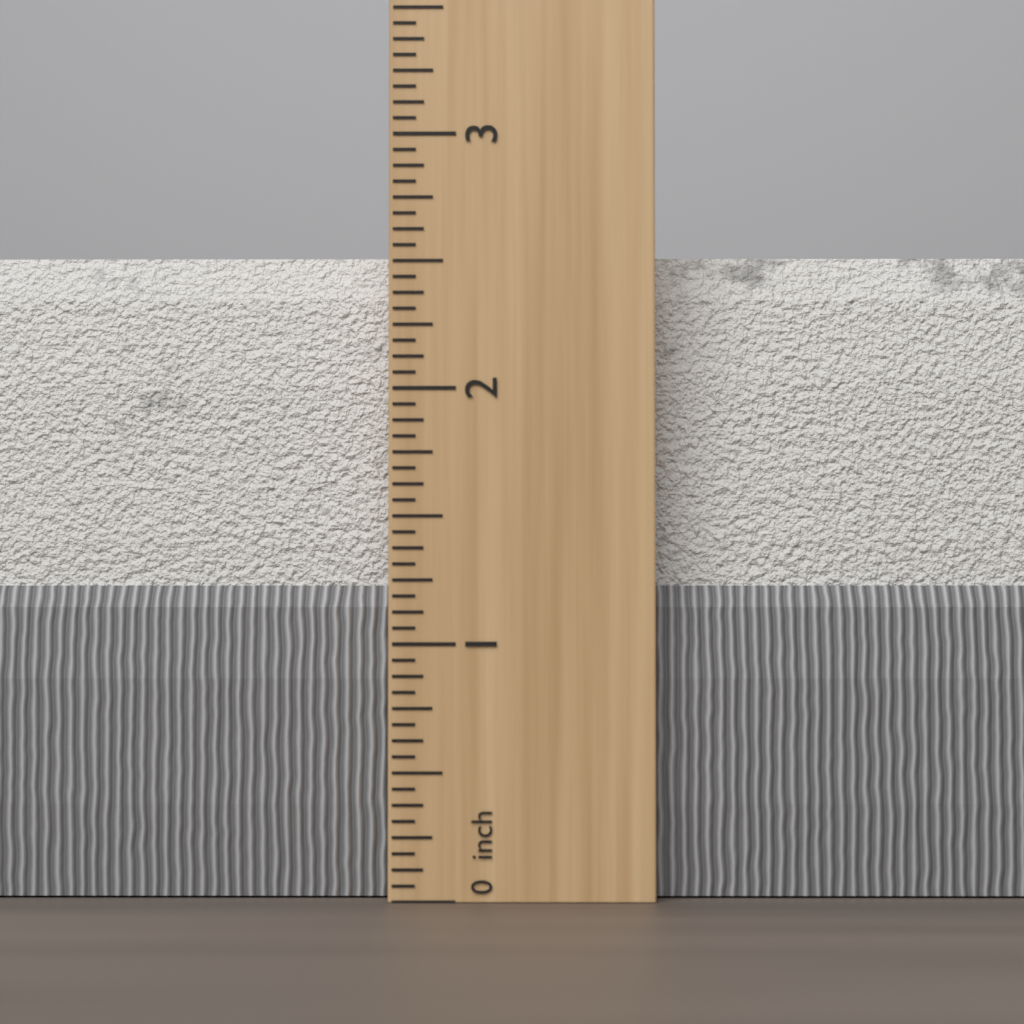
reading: 2.5625 inch
